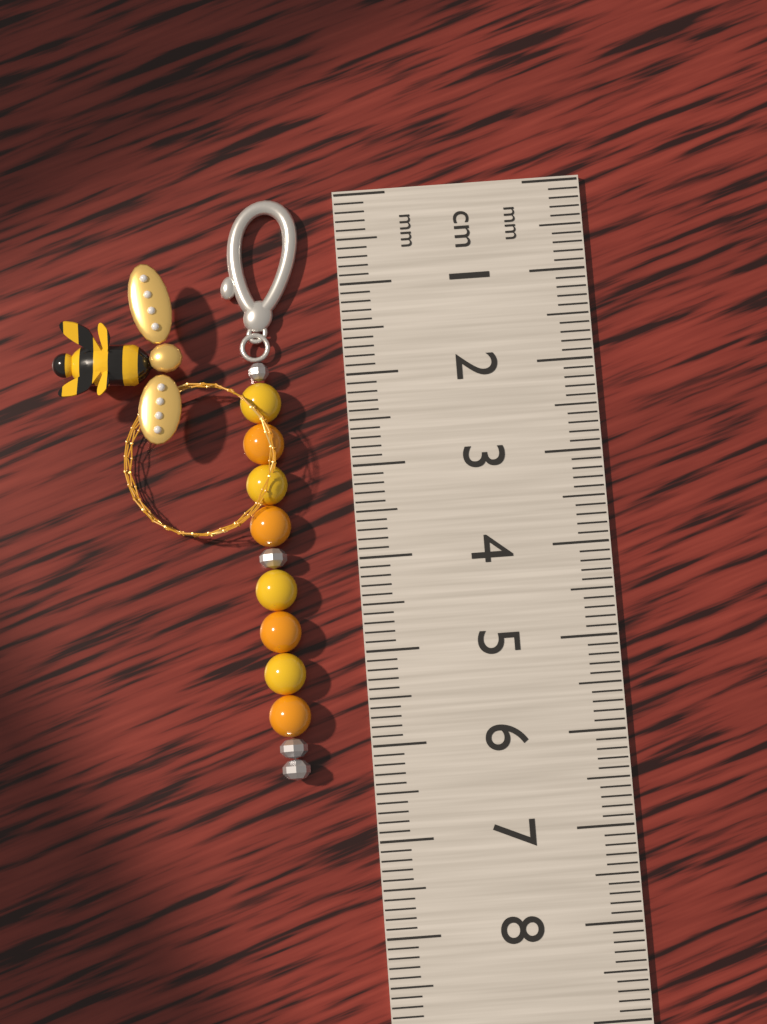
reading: 6.3 cm
